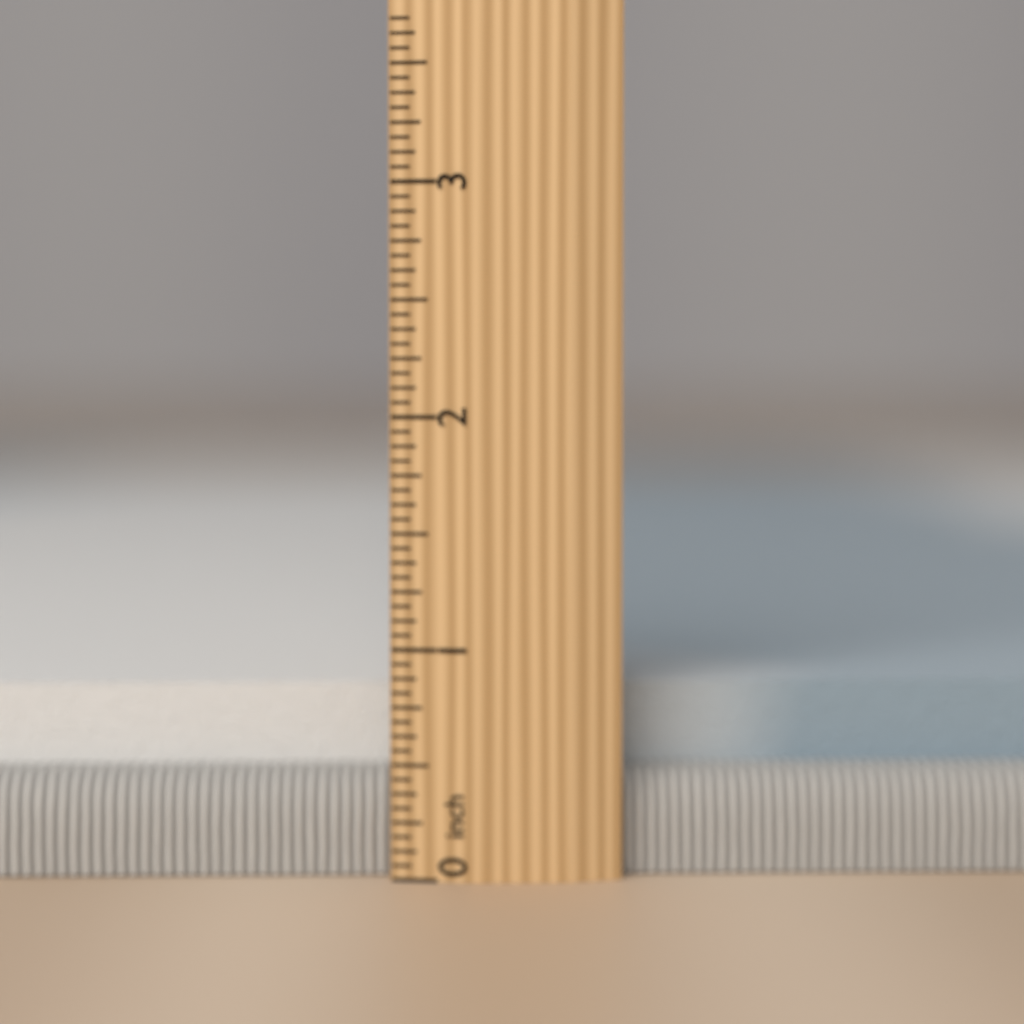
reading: 0.8125 inch
